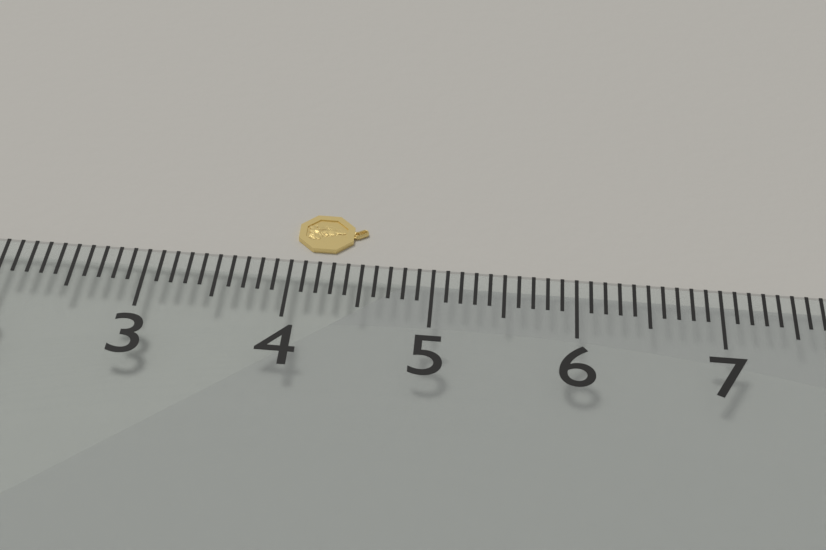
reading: 4.5 (no unit)
